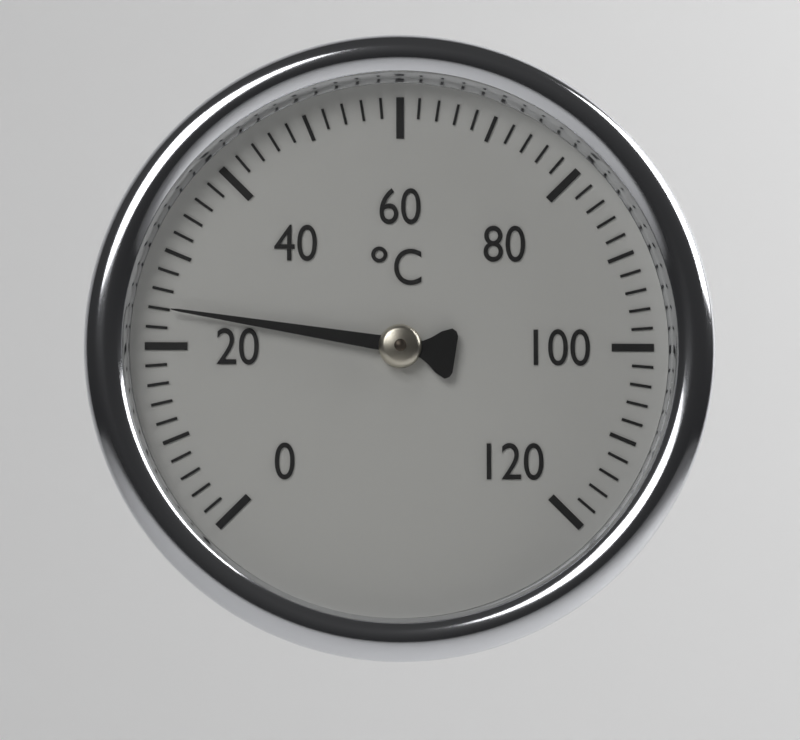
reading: 24 °C
